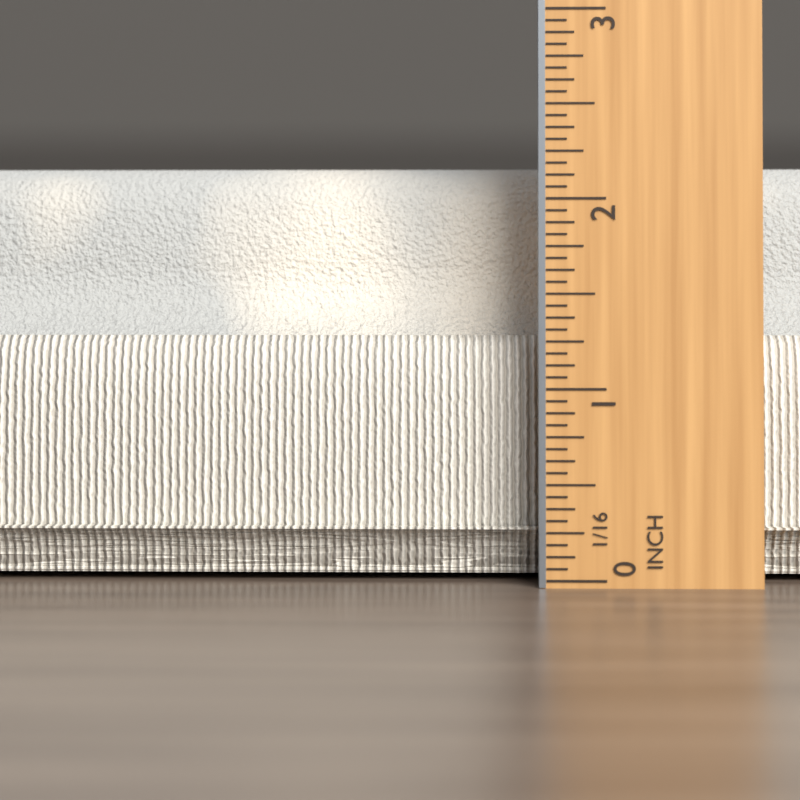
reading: 2.1875 in
